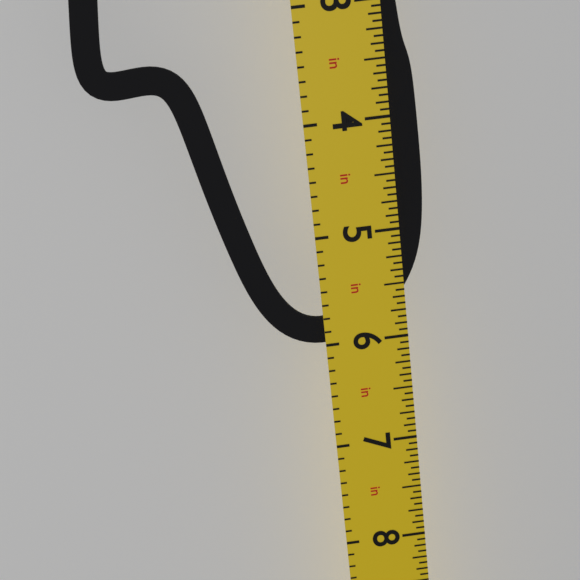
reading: 6.0000 in
